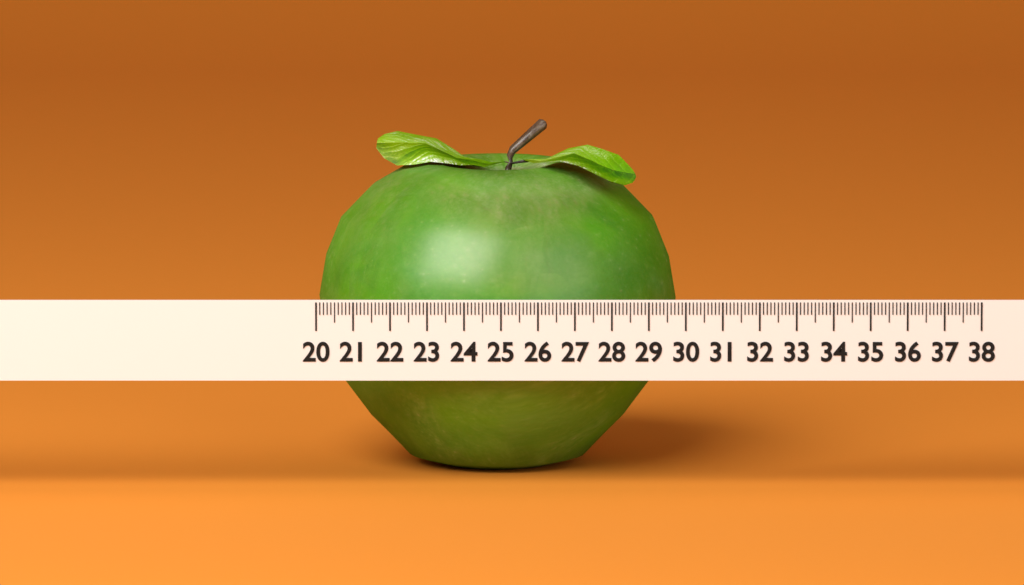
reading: 29.8 (no unit)
